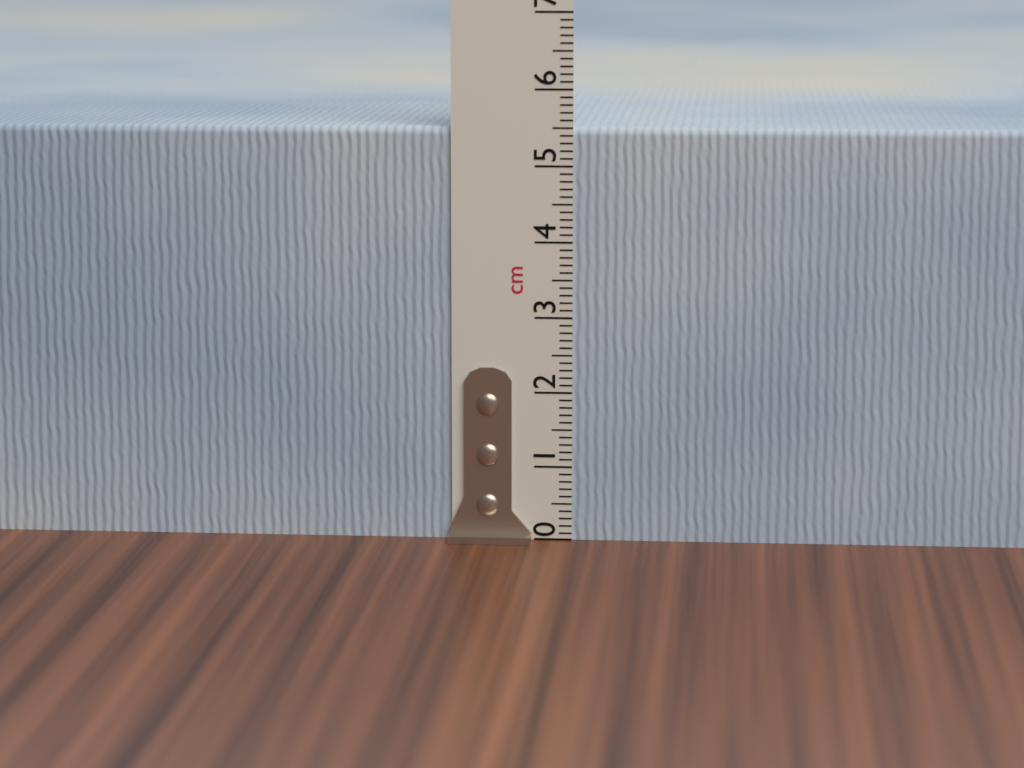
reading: 5.5 cm
